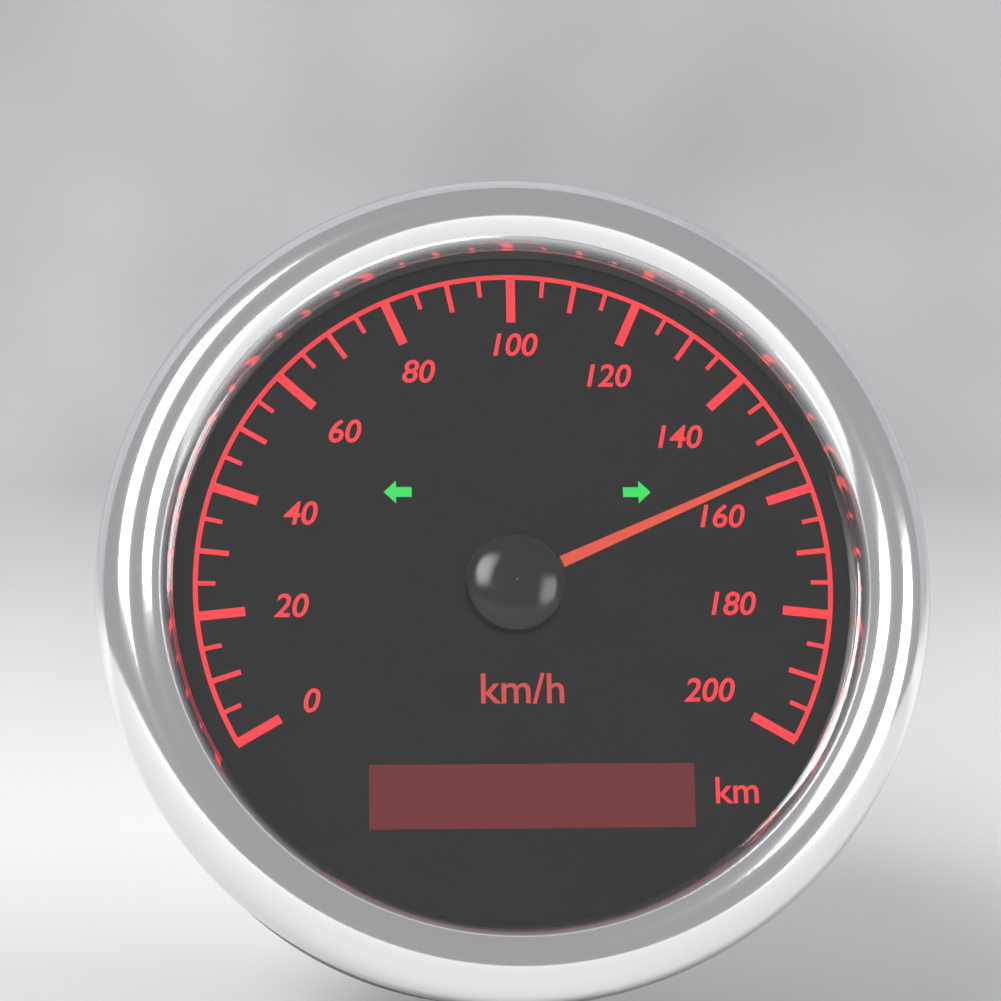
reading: 155 km/h
